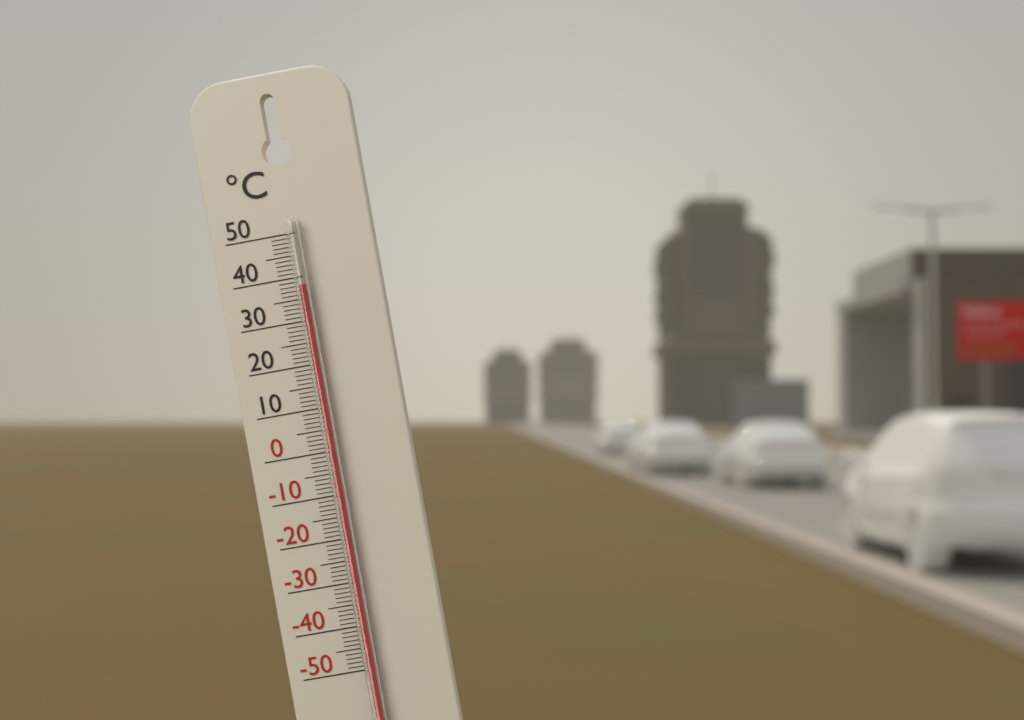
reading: 38 °C
